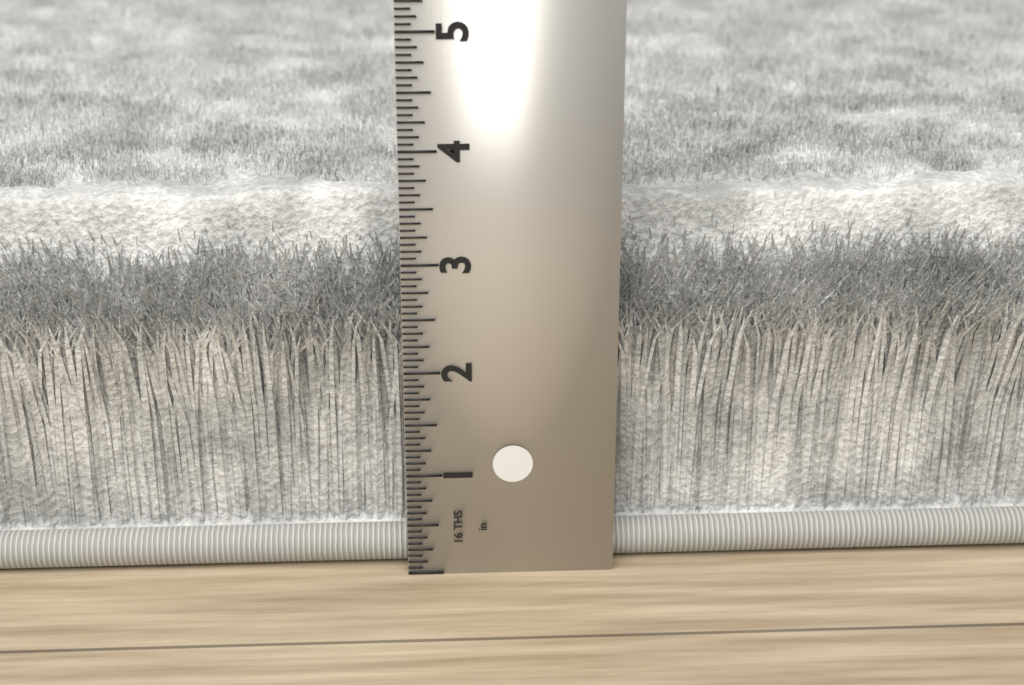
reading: 3.5000 in
